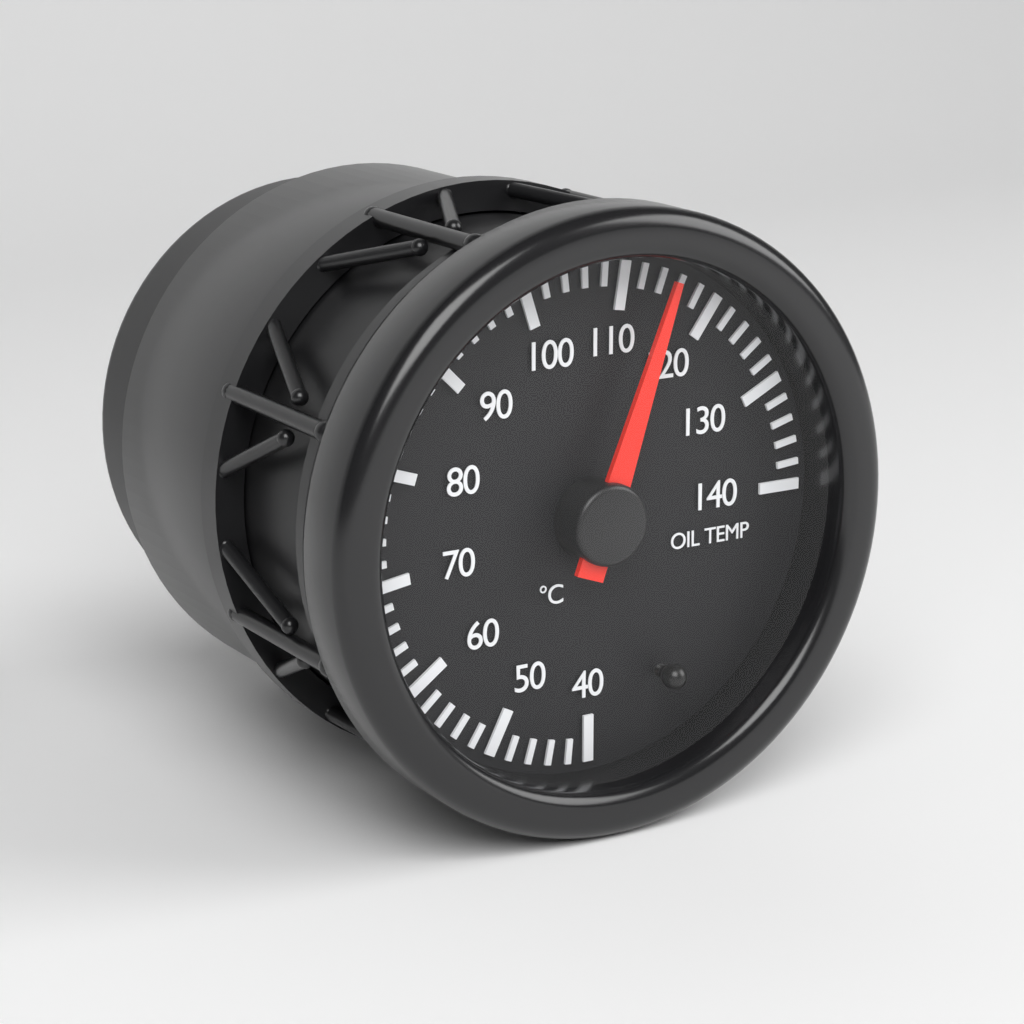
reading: 114 °C
